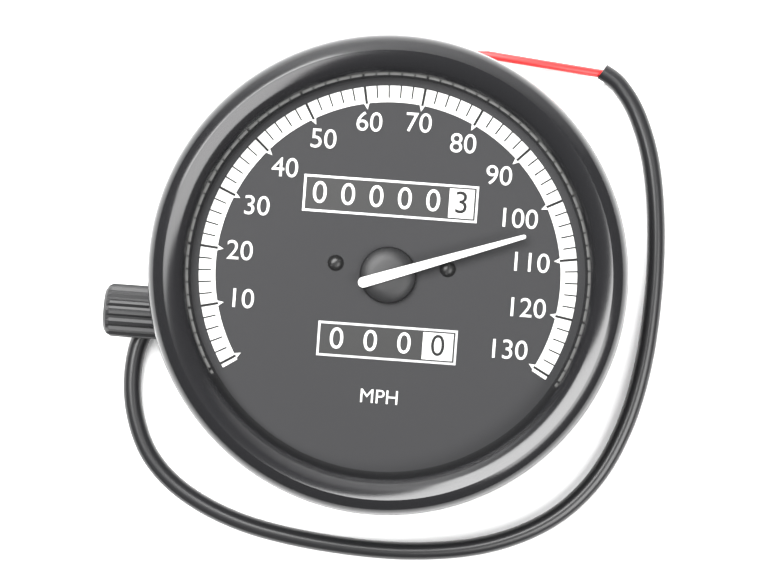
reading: 104 MPH
